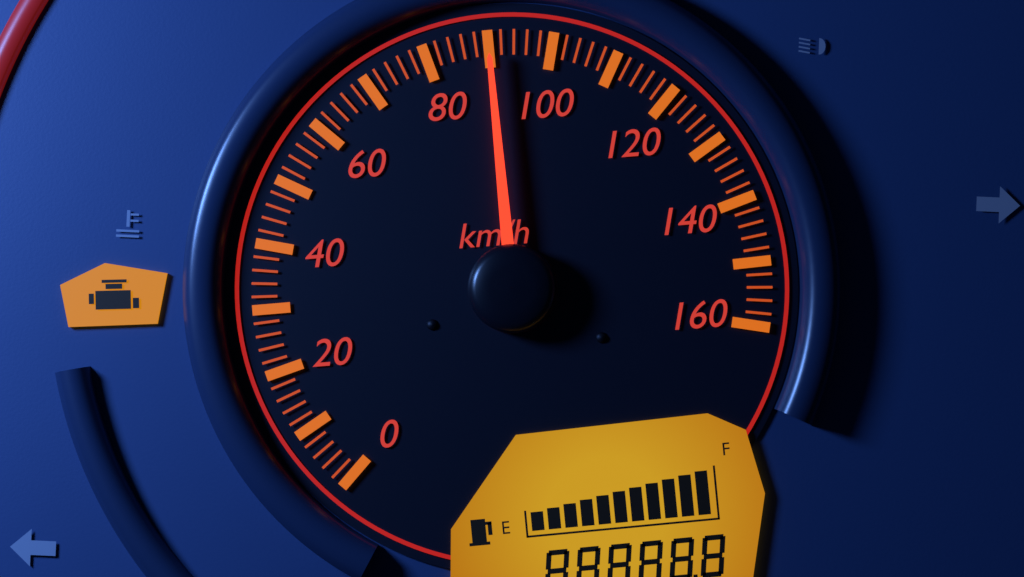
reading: 90 km/h
